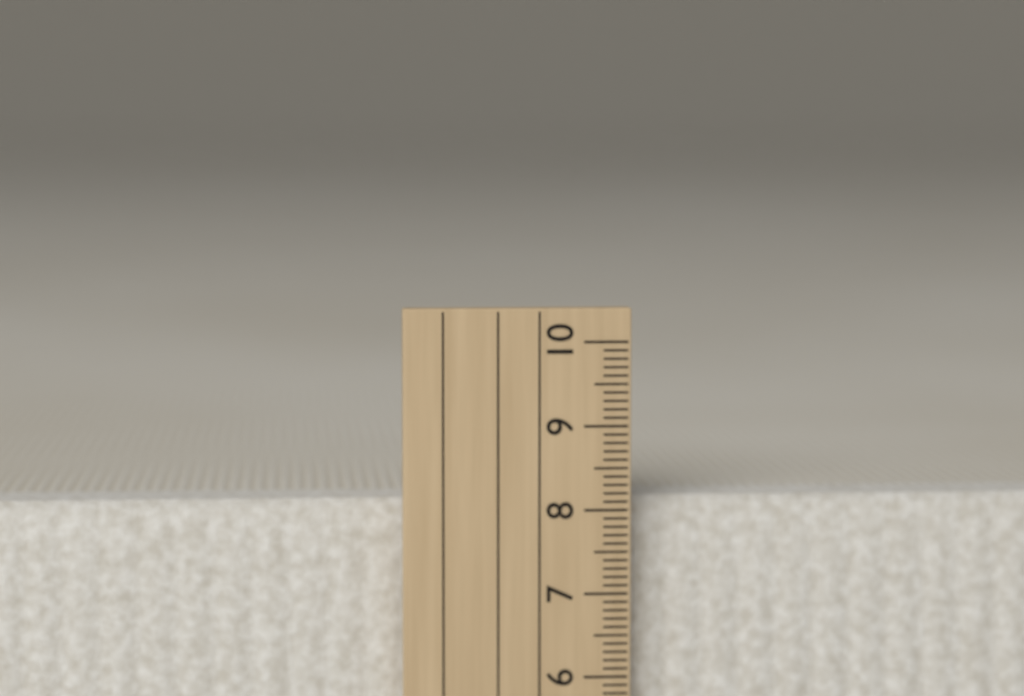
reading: 8.1 cm
